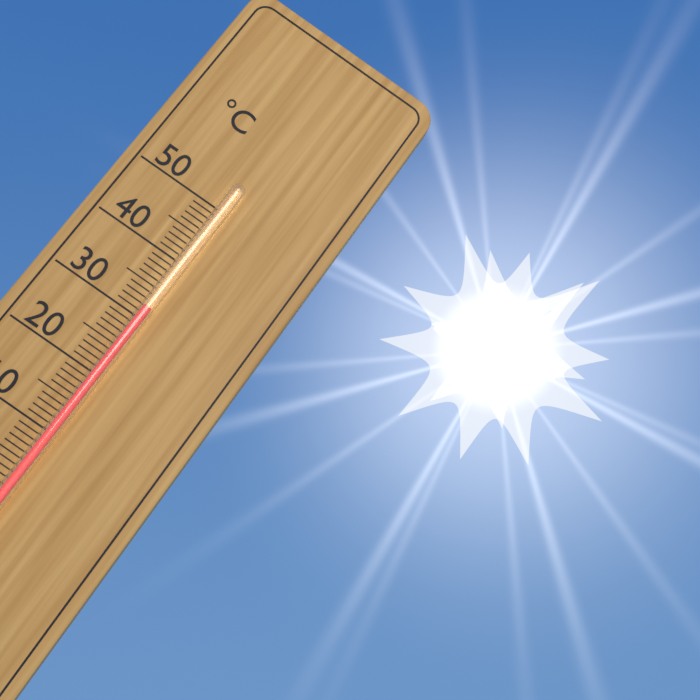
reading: 32 °C
